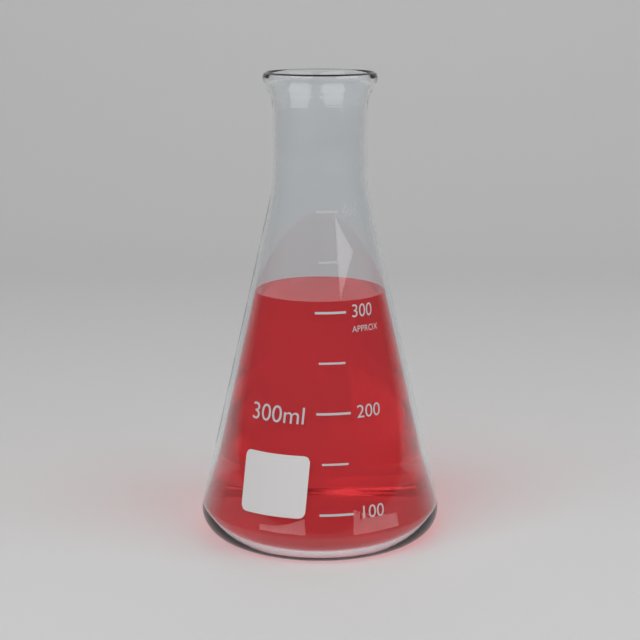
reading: 310 ml
